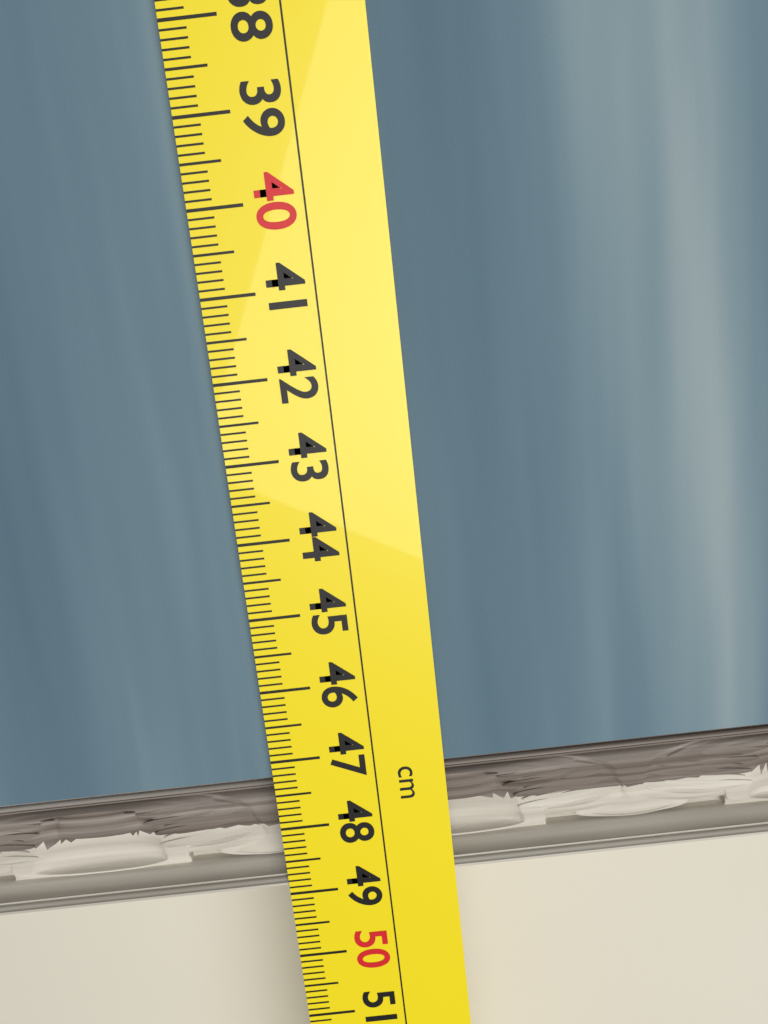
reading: 48.9 cm
